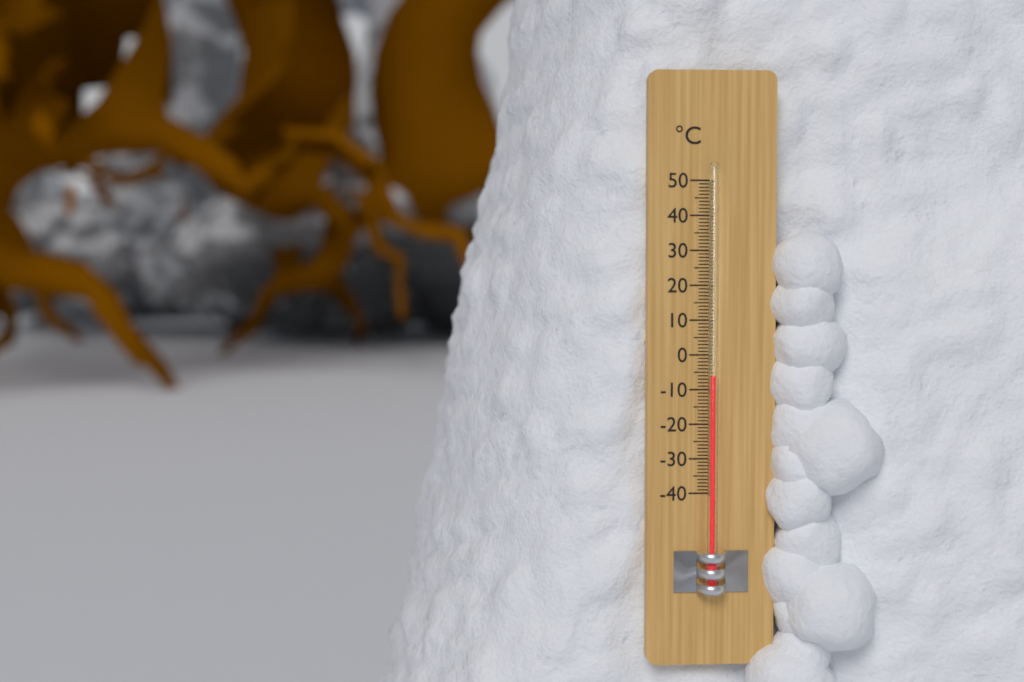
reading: -6 °C
